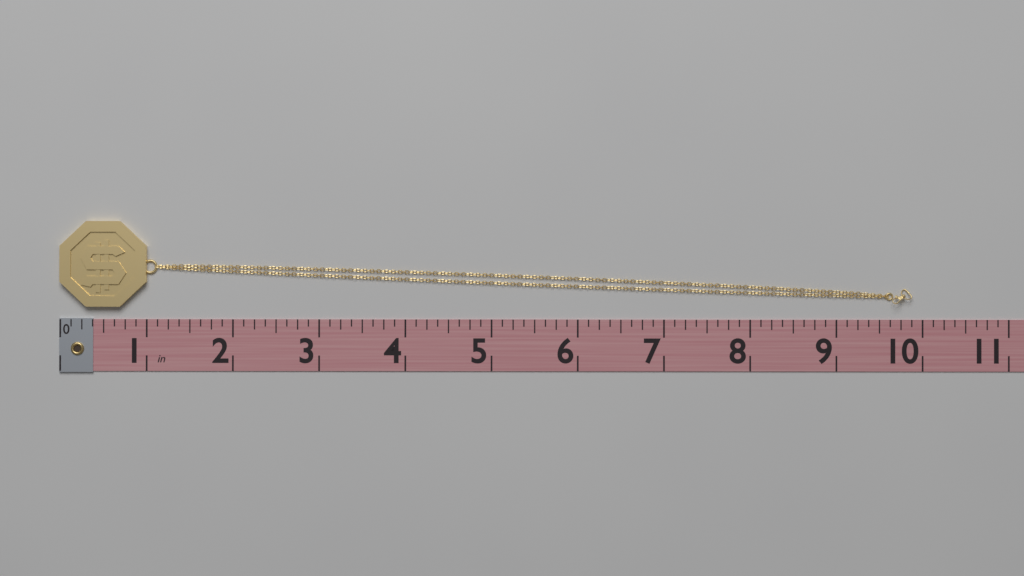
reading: 9.875 in
